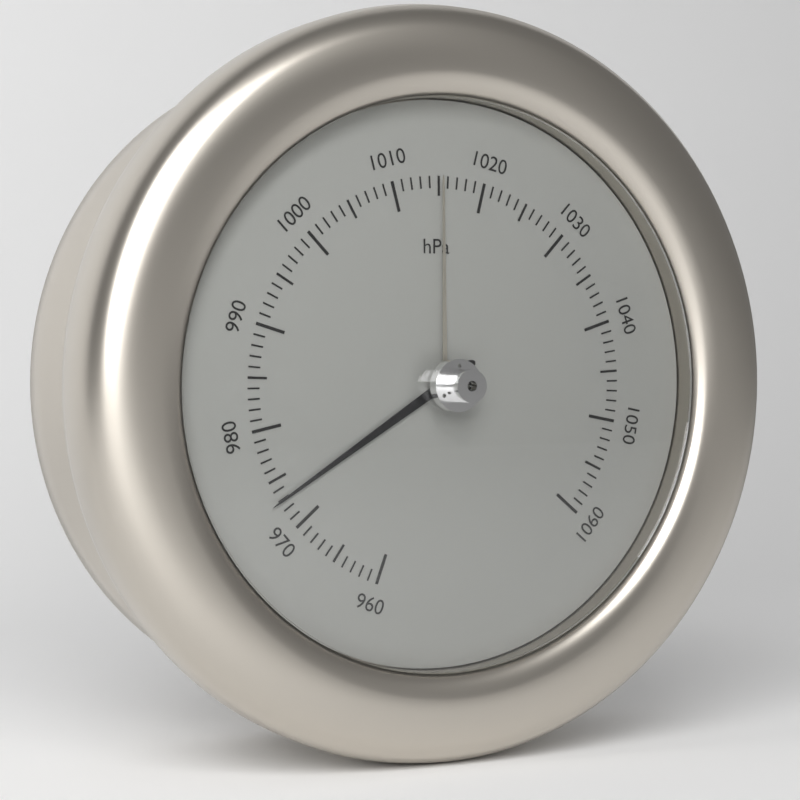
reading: 973 hPa
